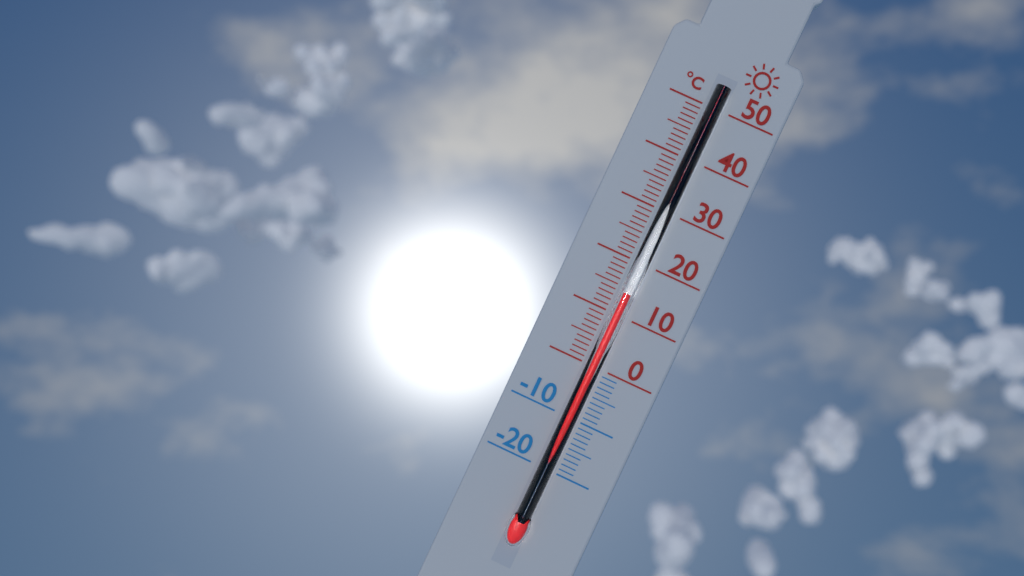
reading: 14 °C
